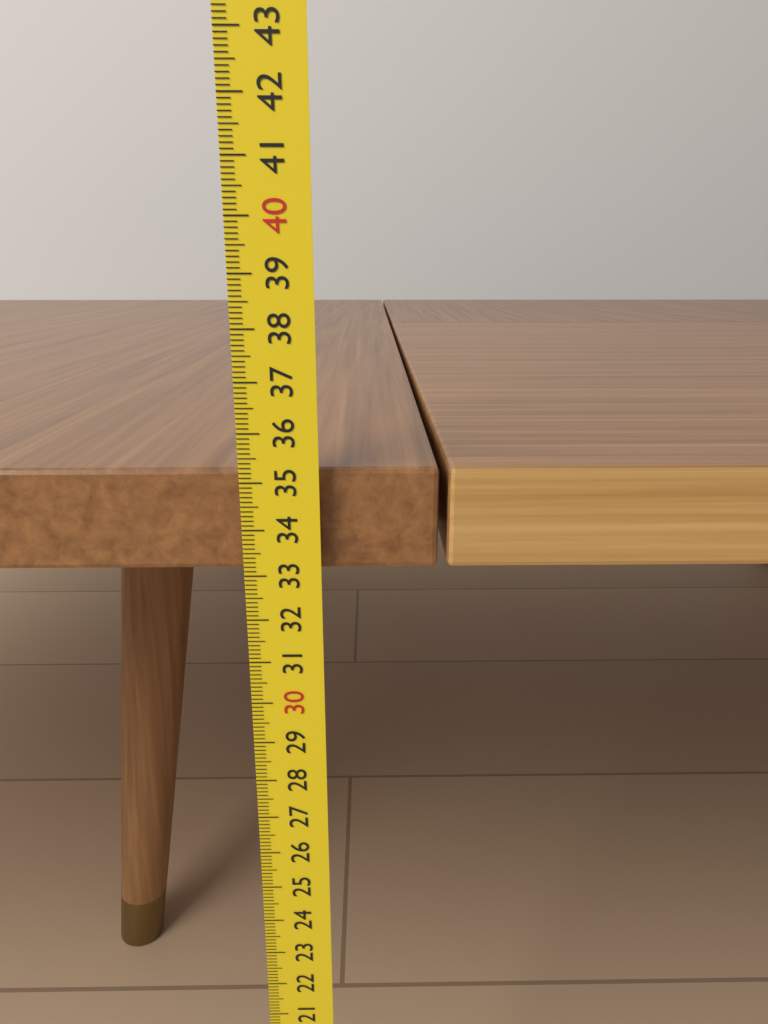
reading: 35.2 cm
